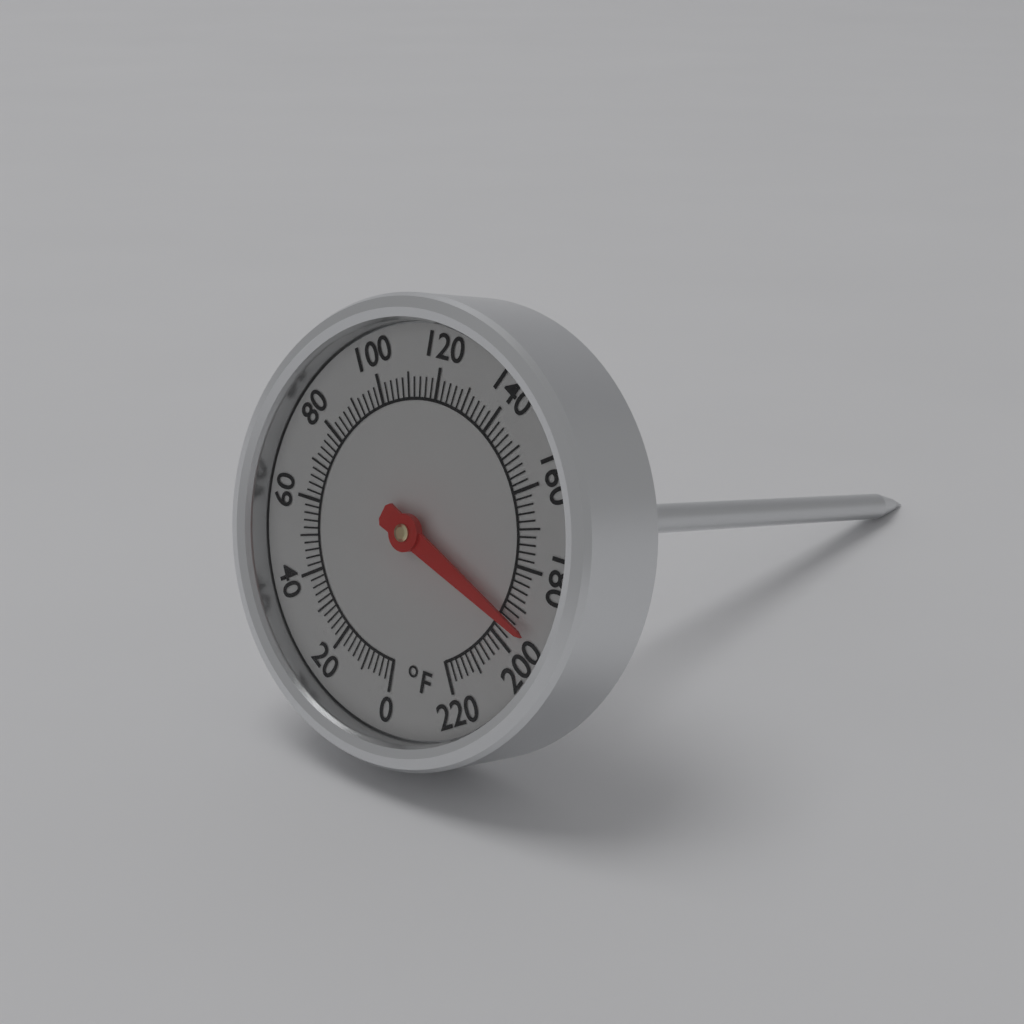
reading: 194 °F
